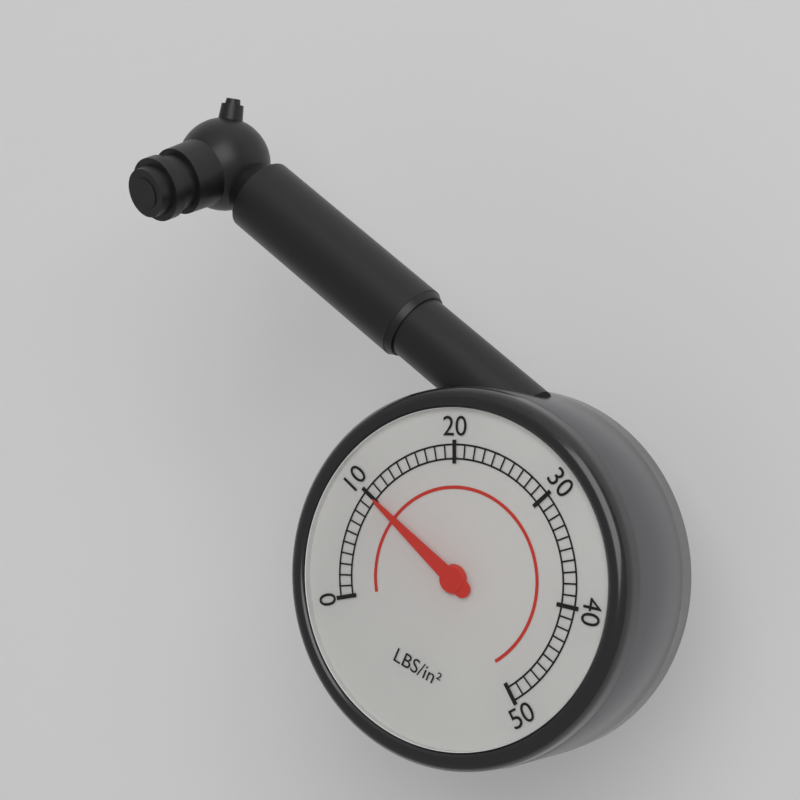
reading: 10 psi
